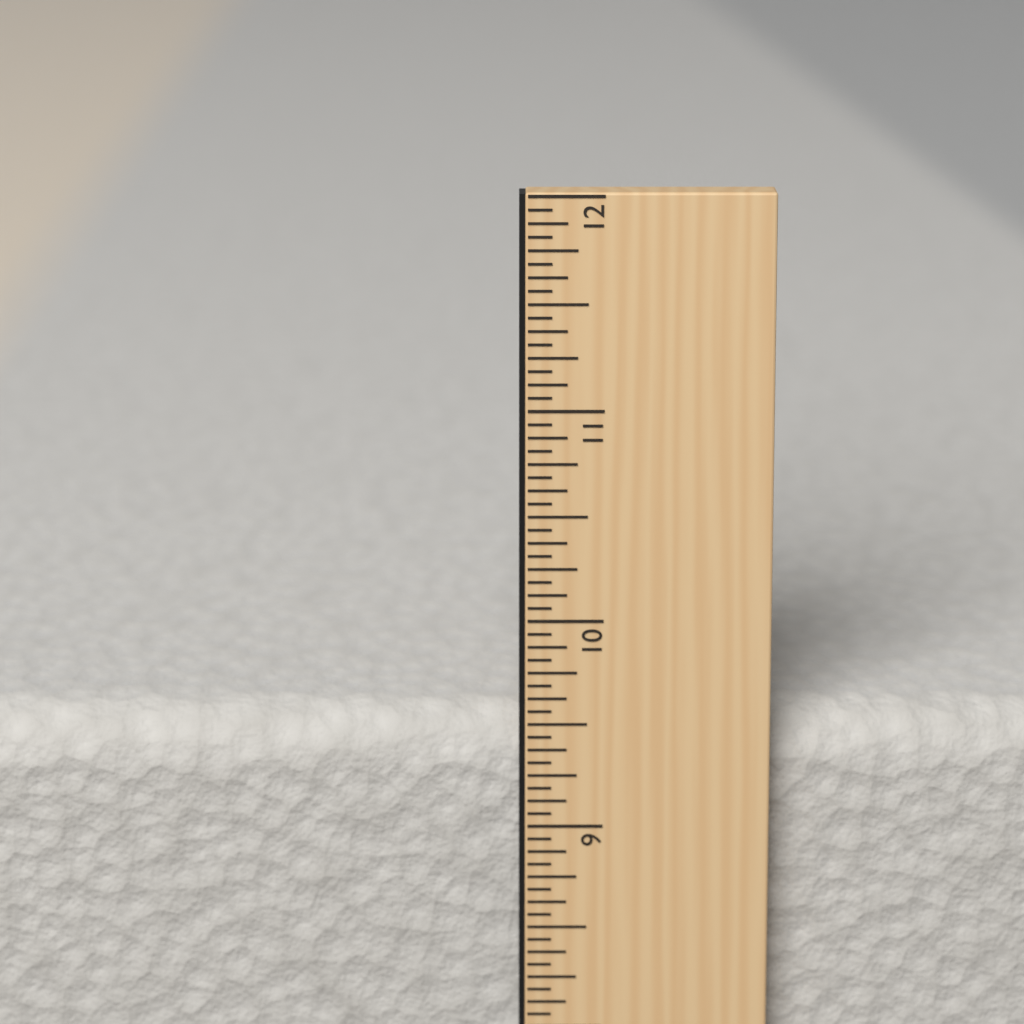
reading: 9.5000 in
